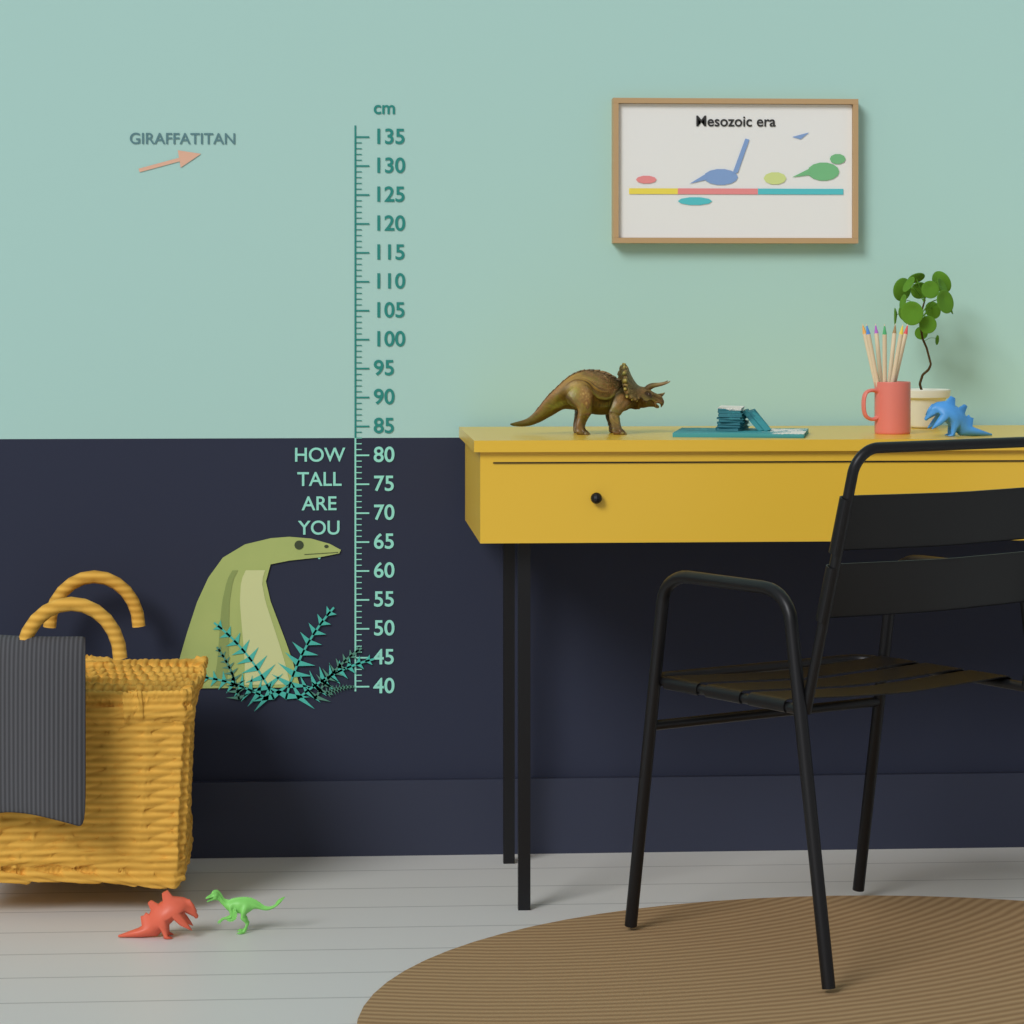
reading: 66 cm
